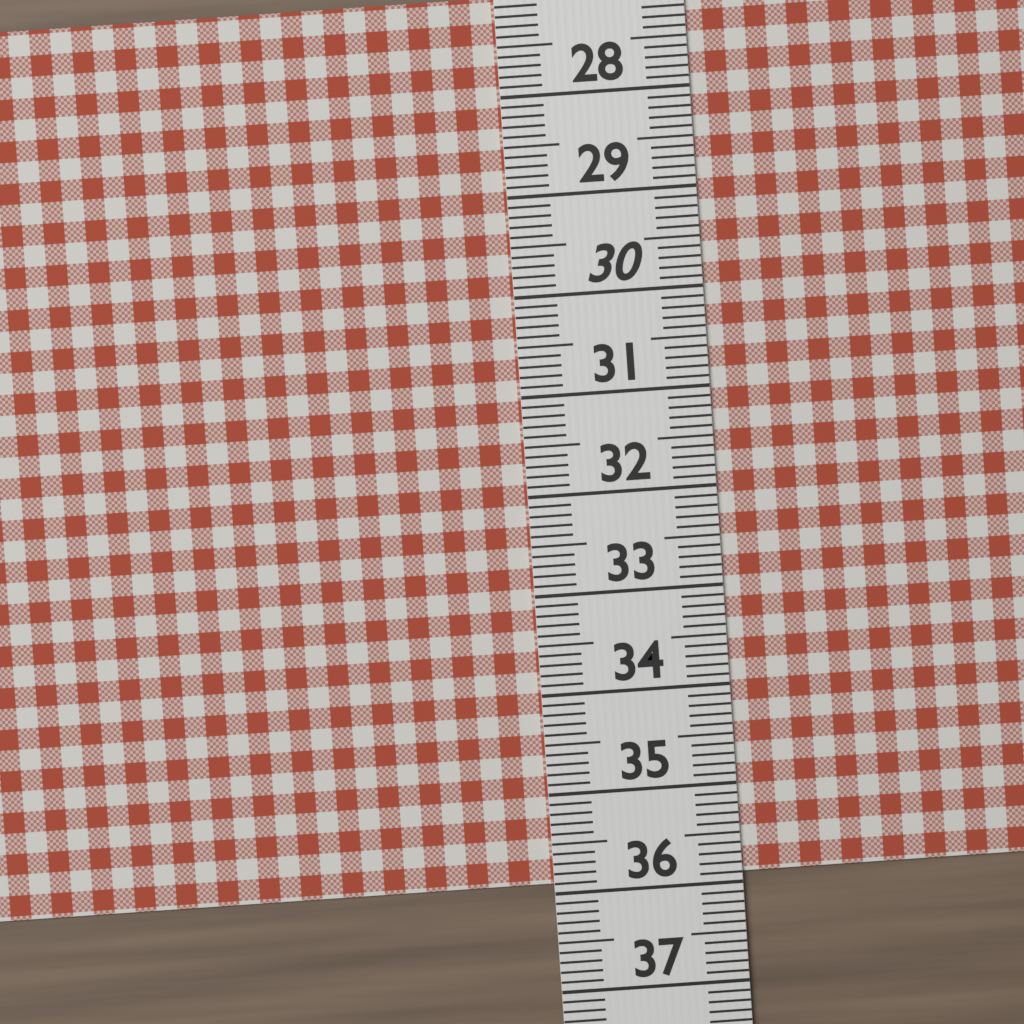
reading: 35.9 (no unit)
